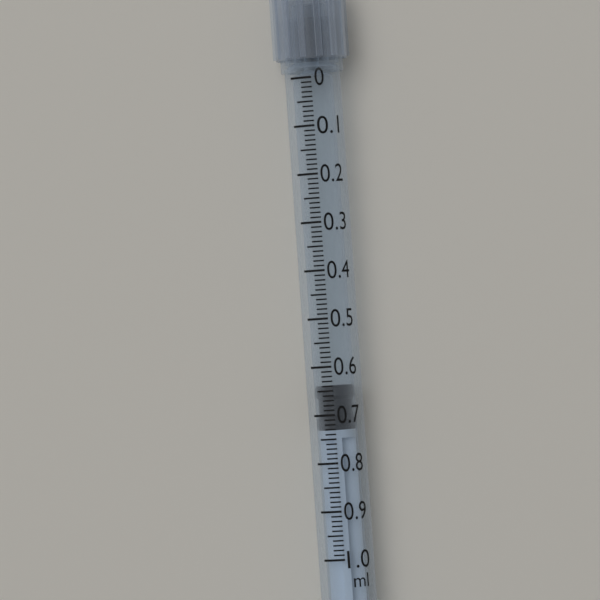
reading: 0.64 ml
